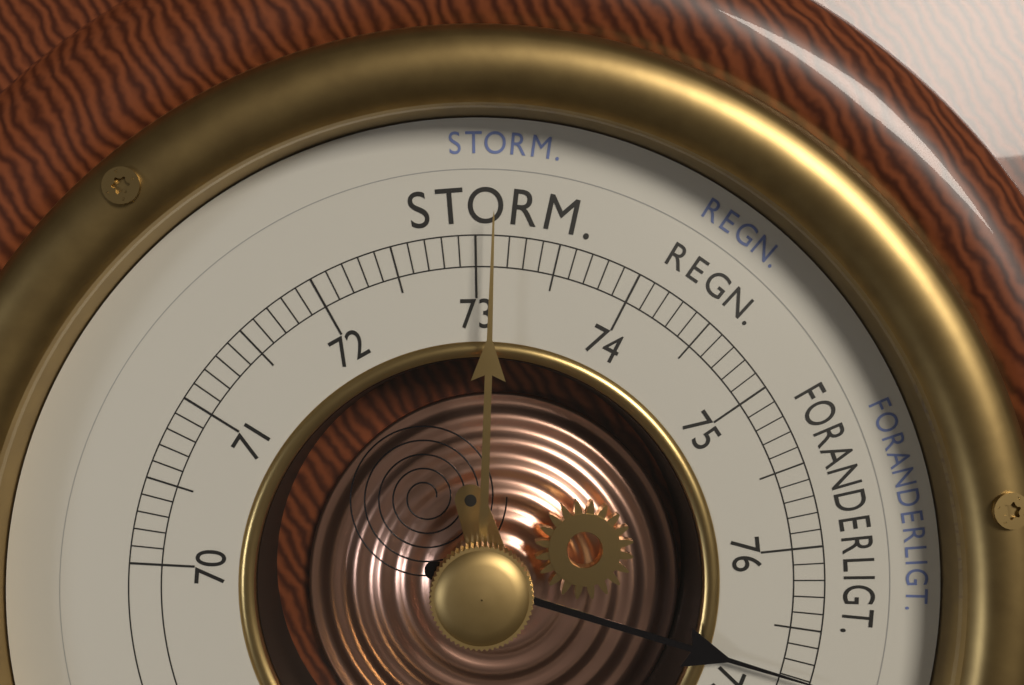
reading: 76.8 cm
